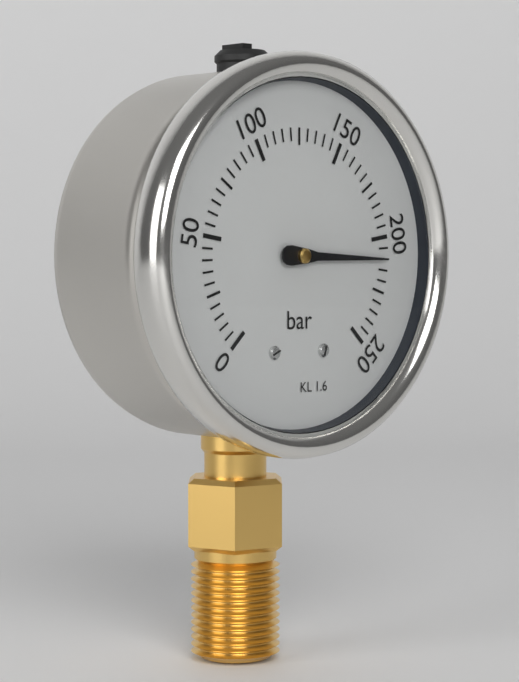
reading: 210 bar
